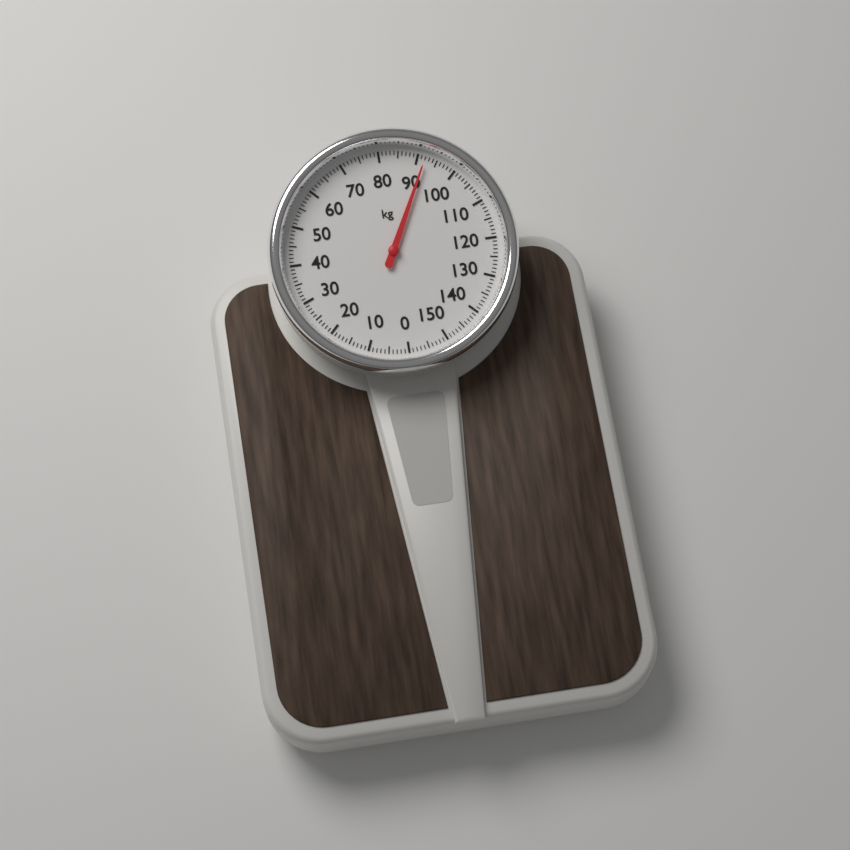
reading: 92 kg
